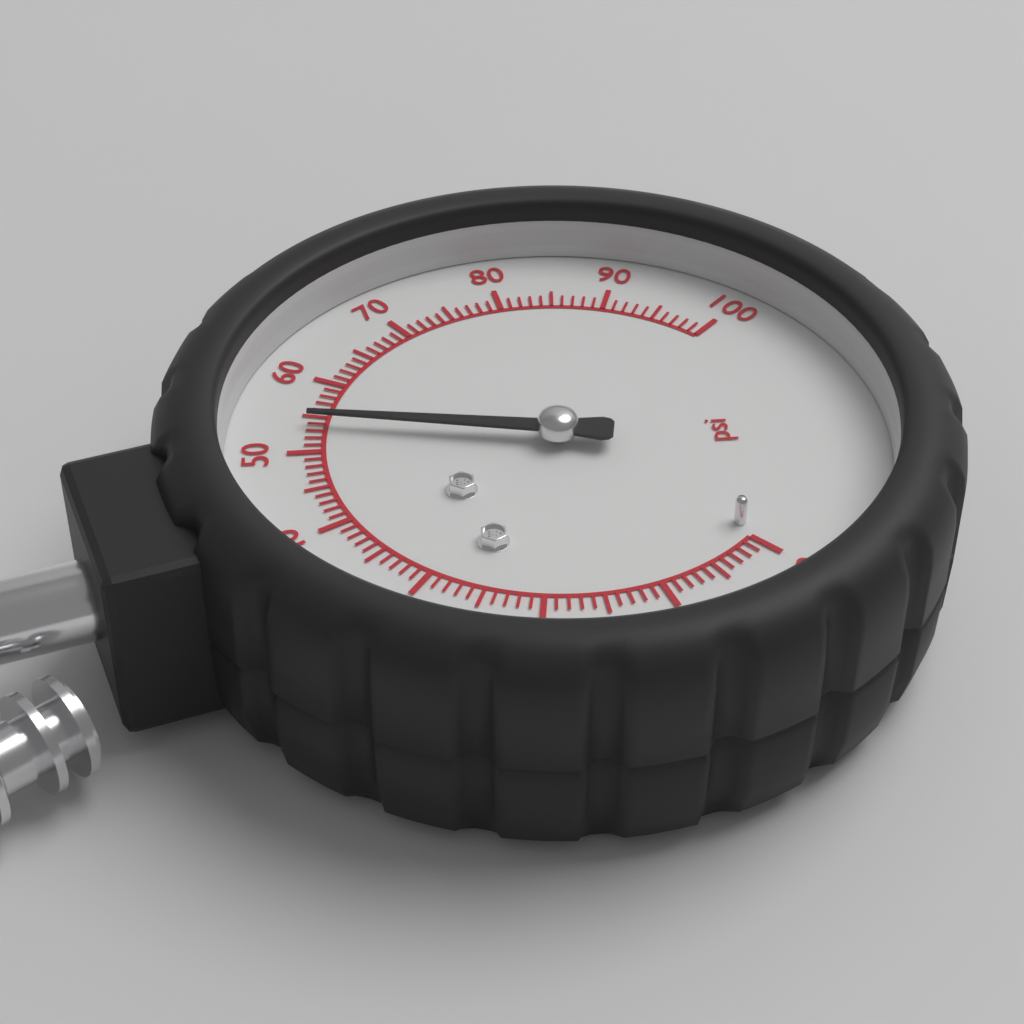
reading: 54 psi
